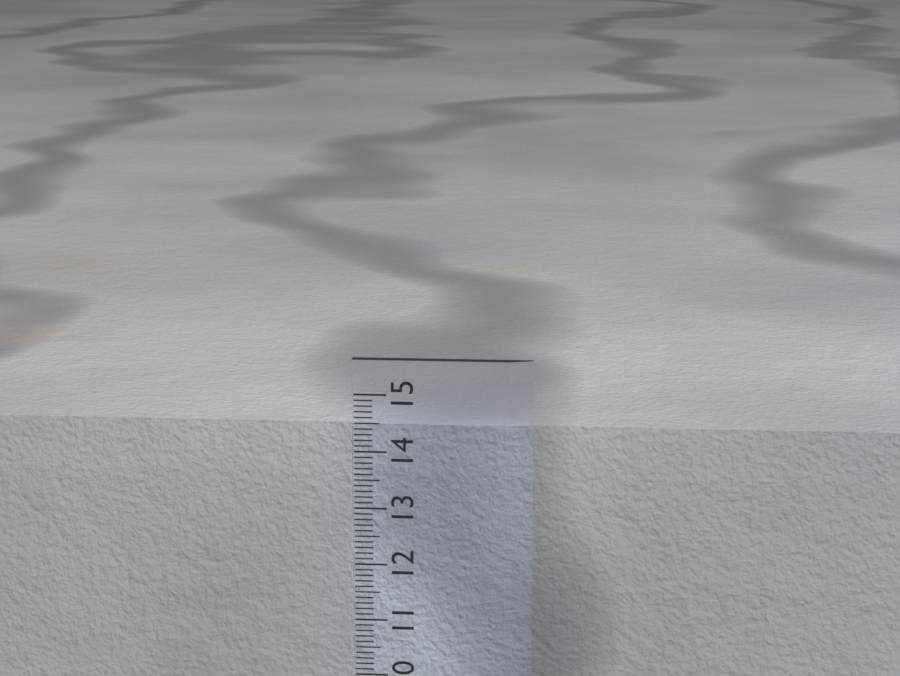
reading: 14.4 cm
